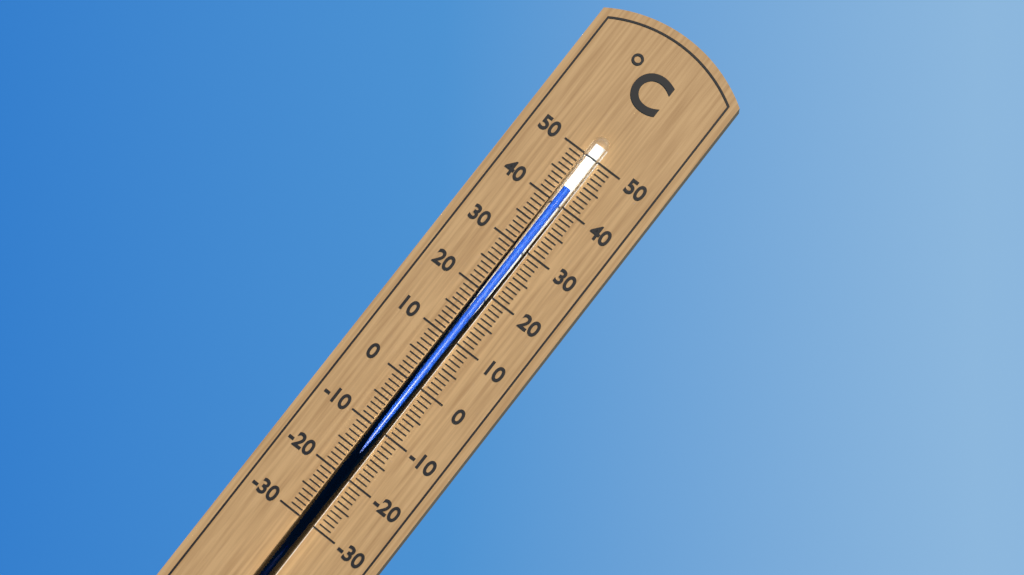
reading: 43 °C
